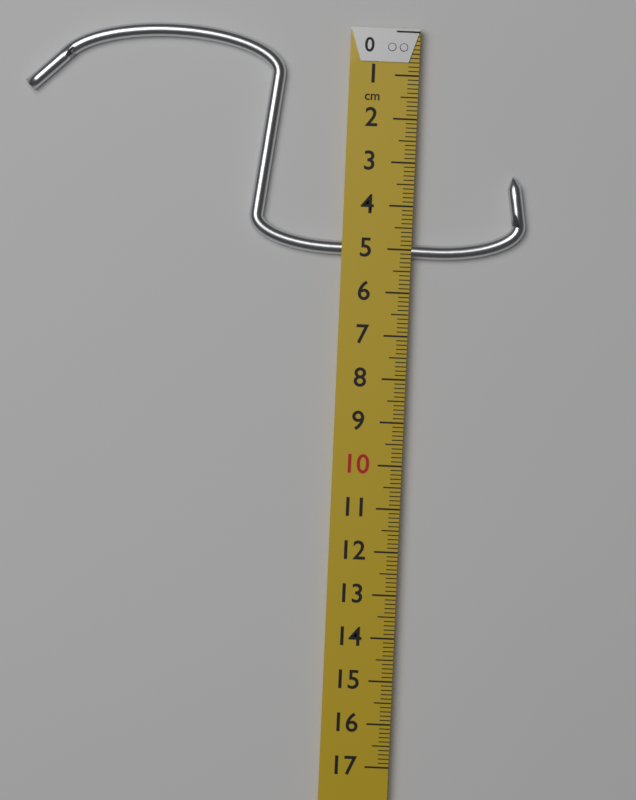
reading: 5.2 cm
